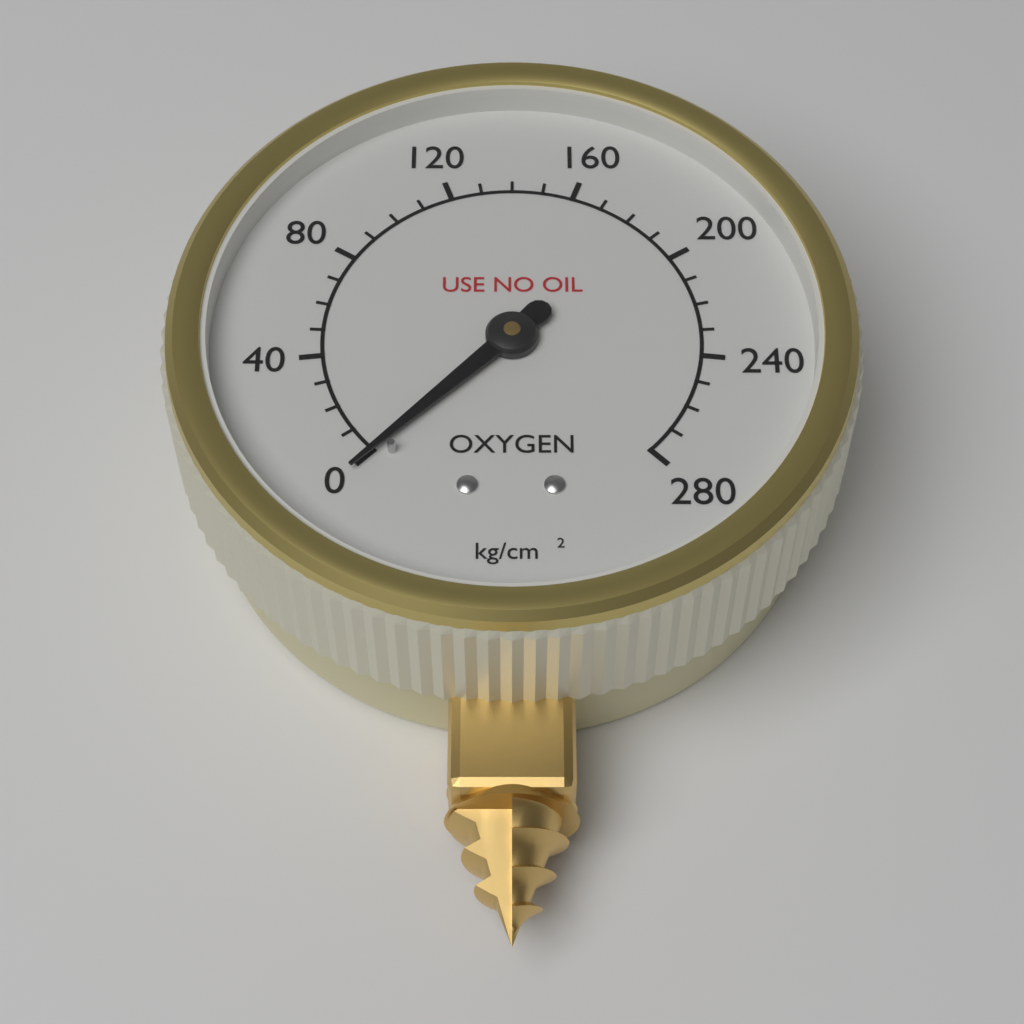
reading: 0 kg/cm²
